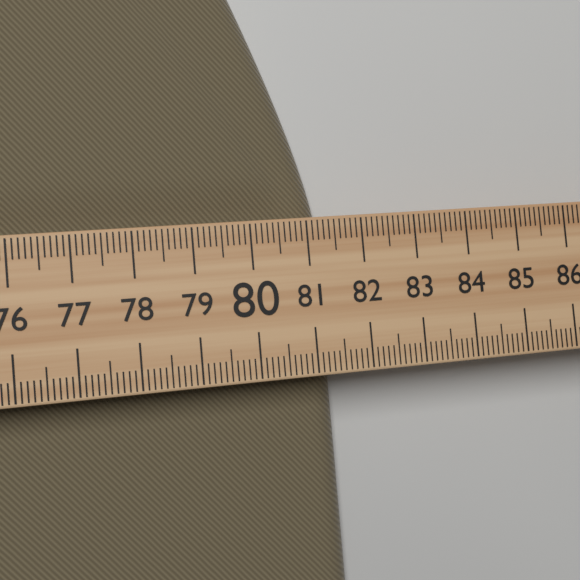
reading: 81.4 (no unit)
